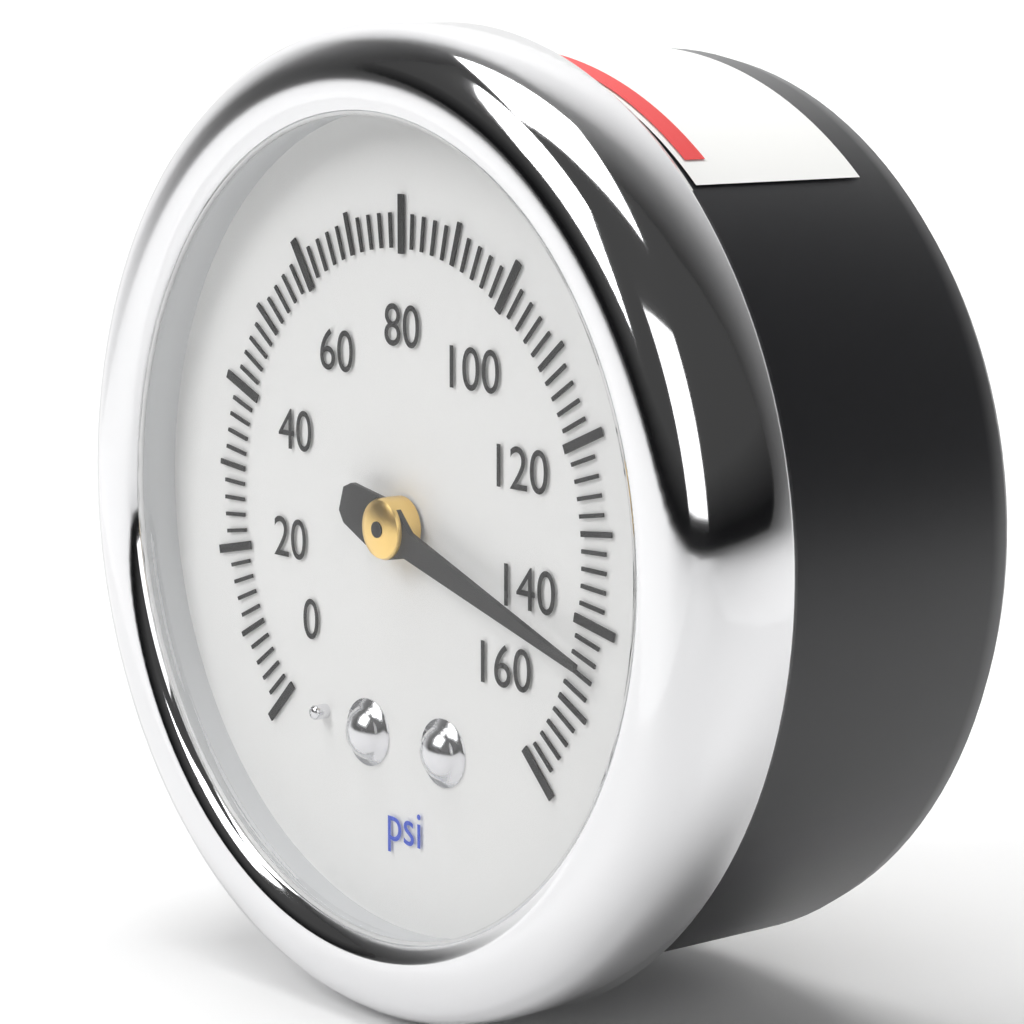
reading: 144 psi
